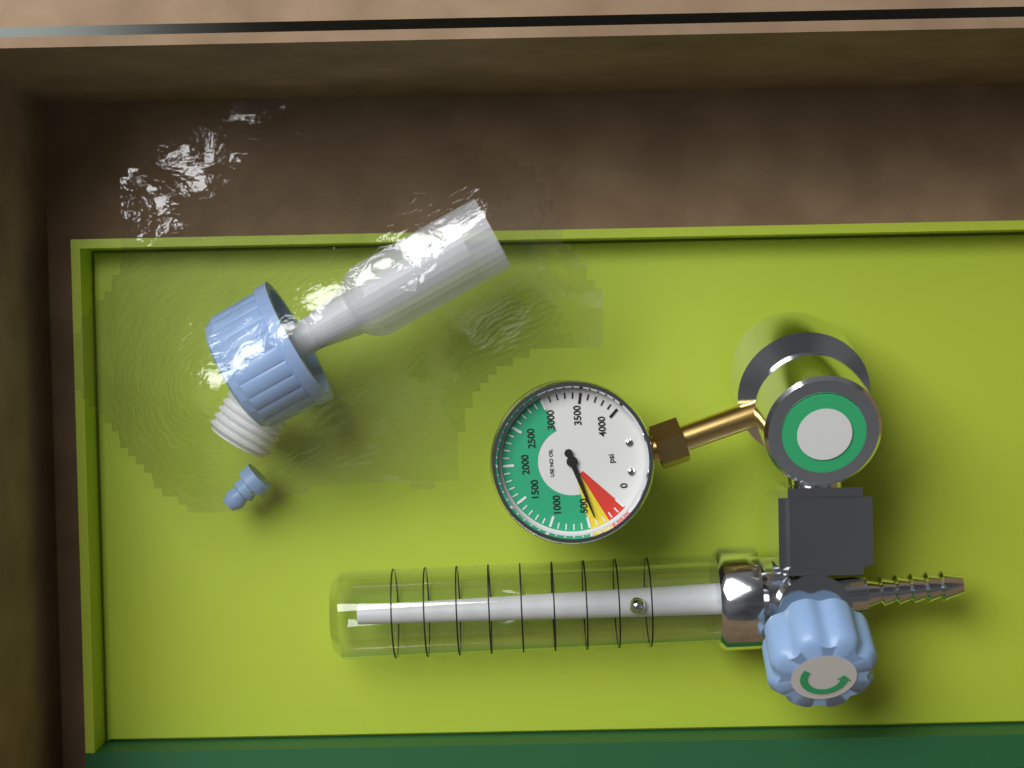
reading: 400 psi
